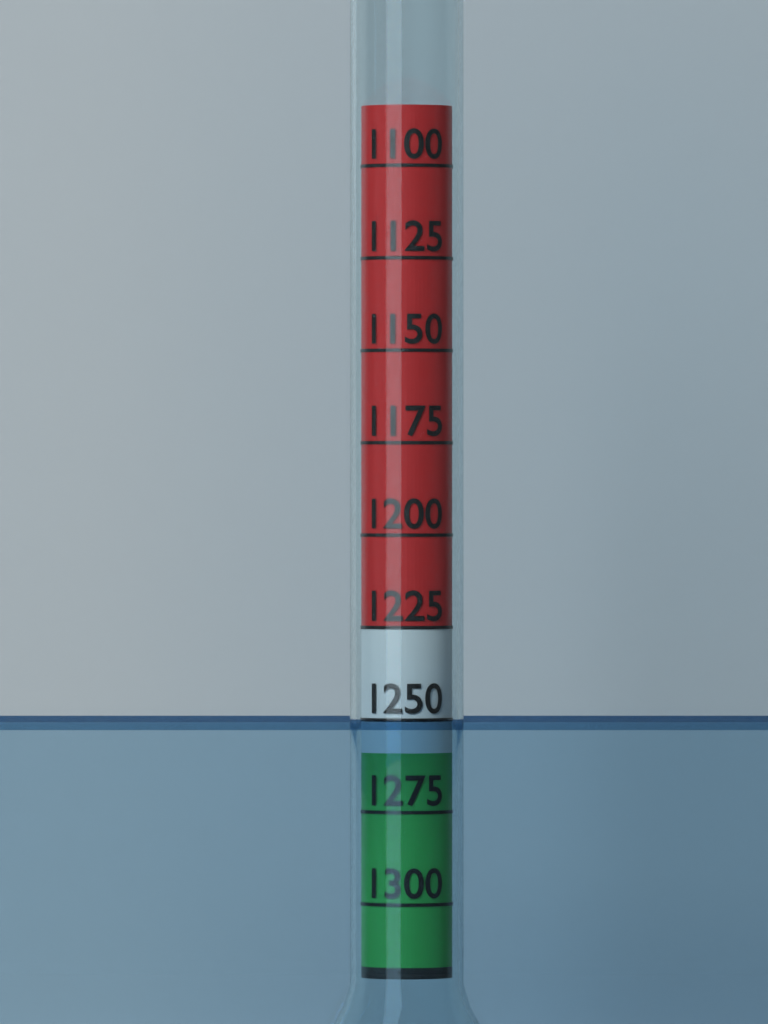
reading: 1250 (no unit)
